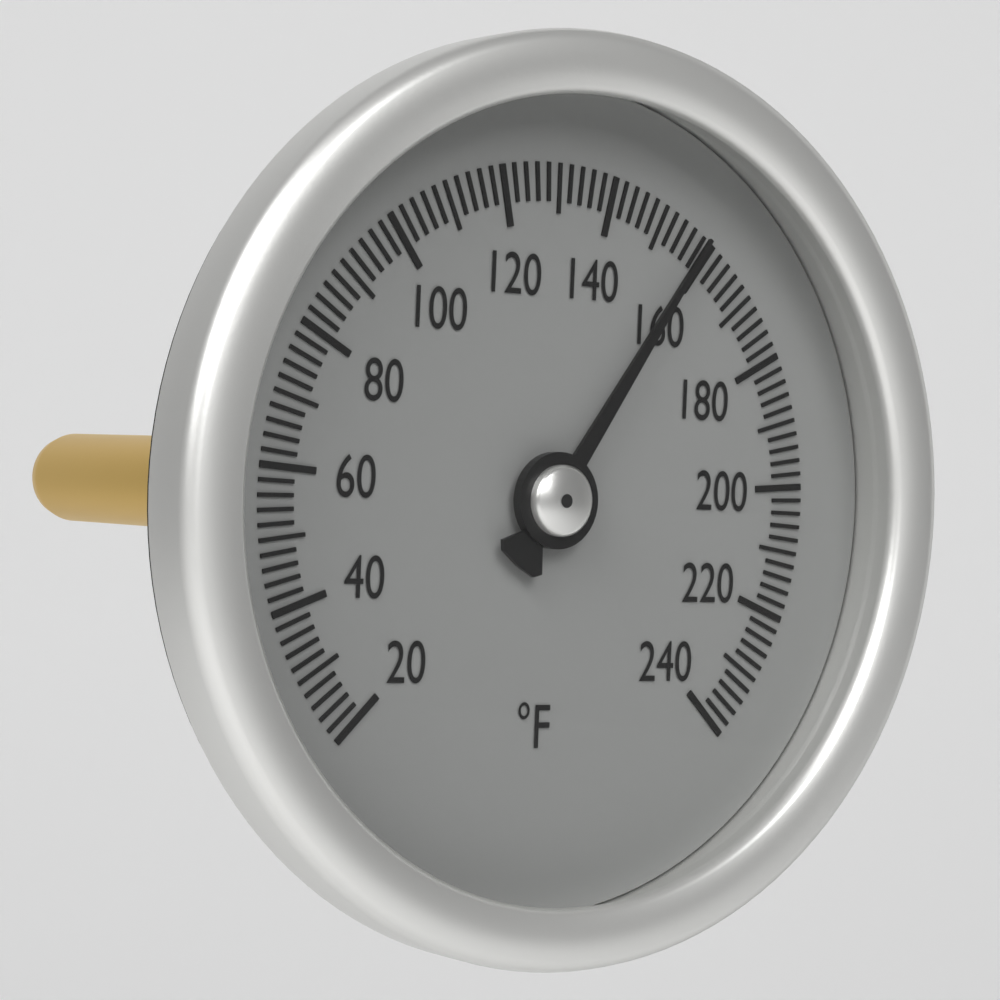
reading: 158 °F
